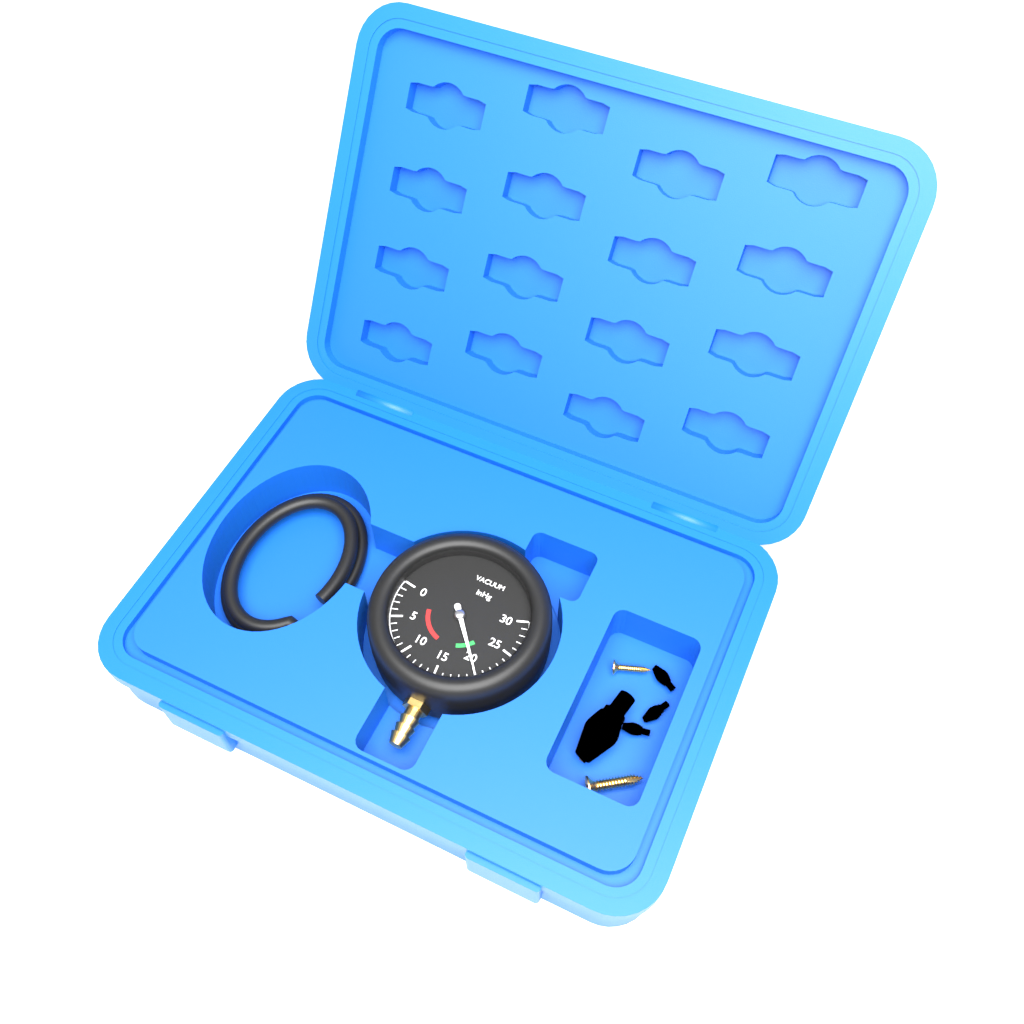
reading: 20 inHg
